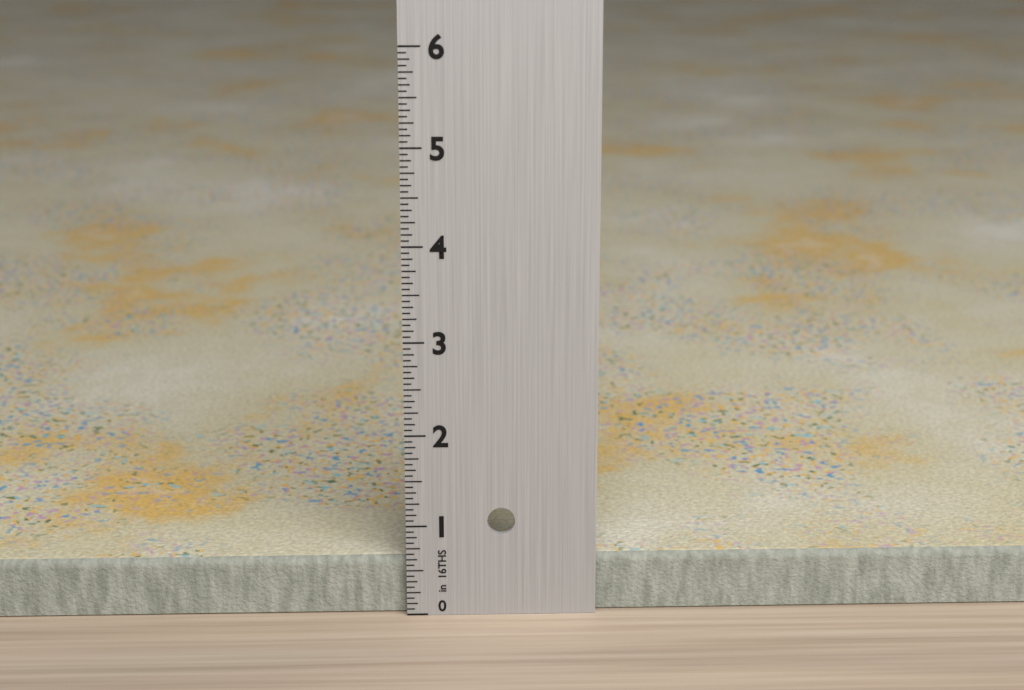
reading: 0.6250 in
